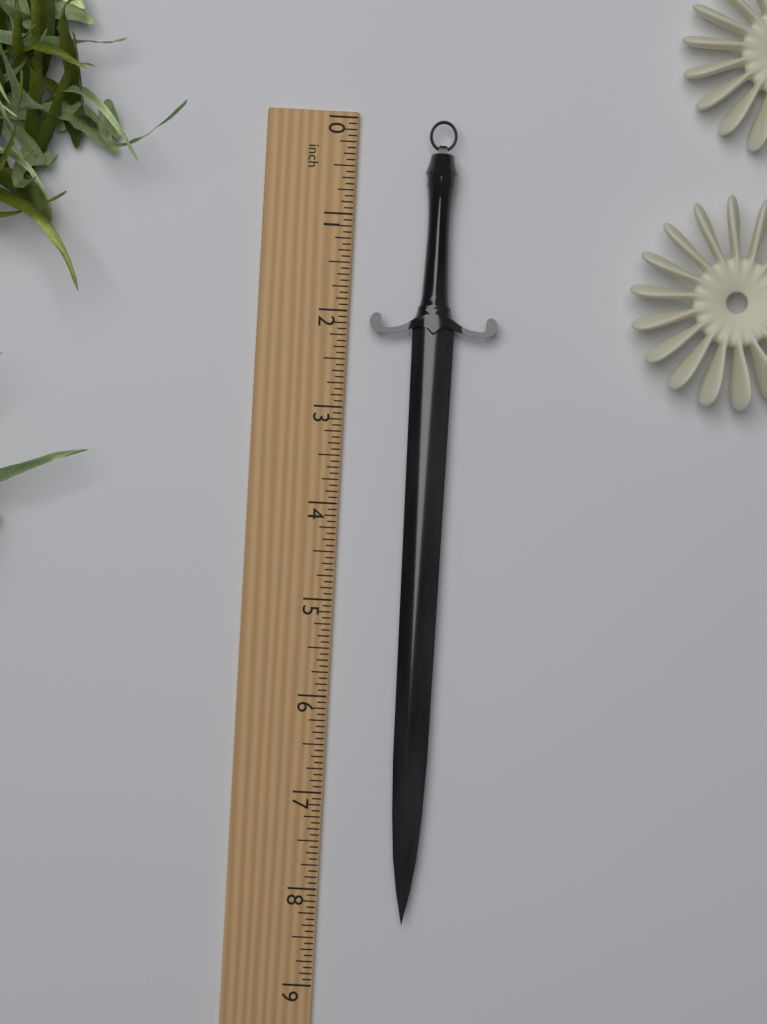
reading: 8.3125 inch
